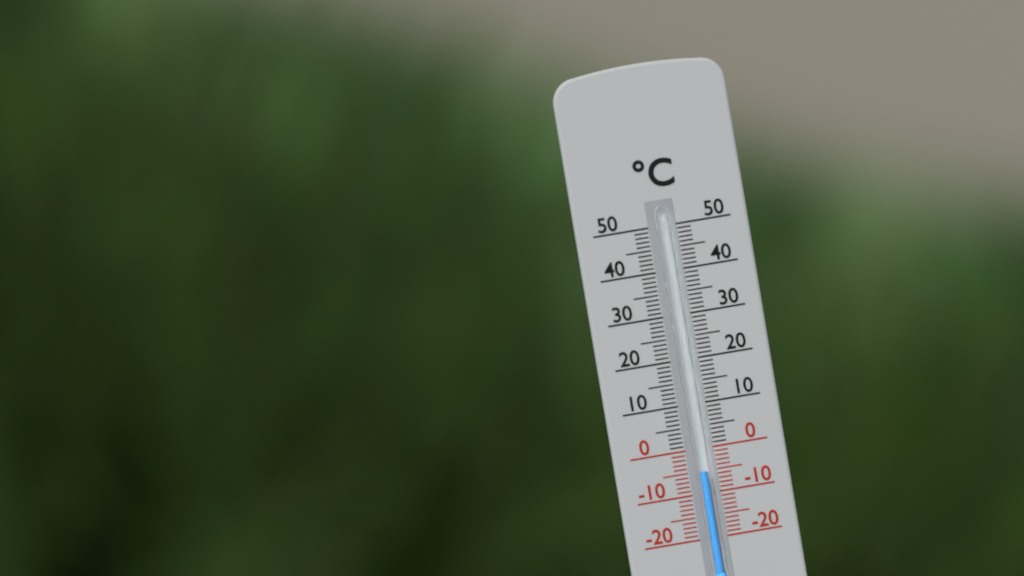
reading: -5 °C
